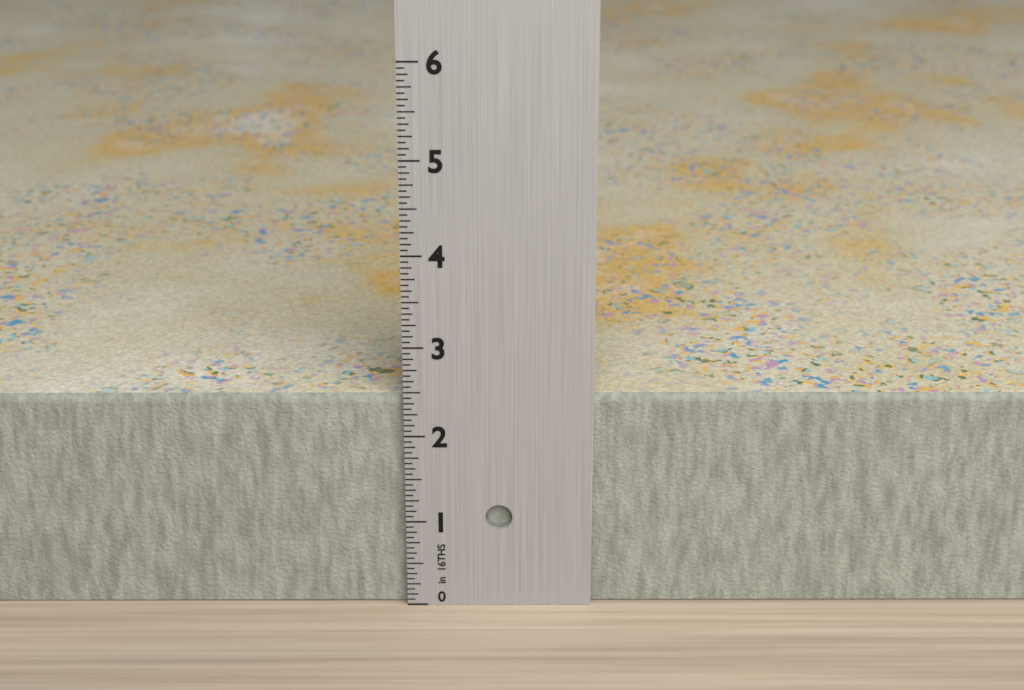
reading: 2.4375 in
